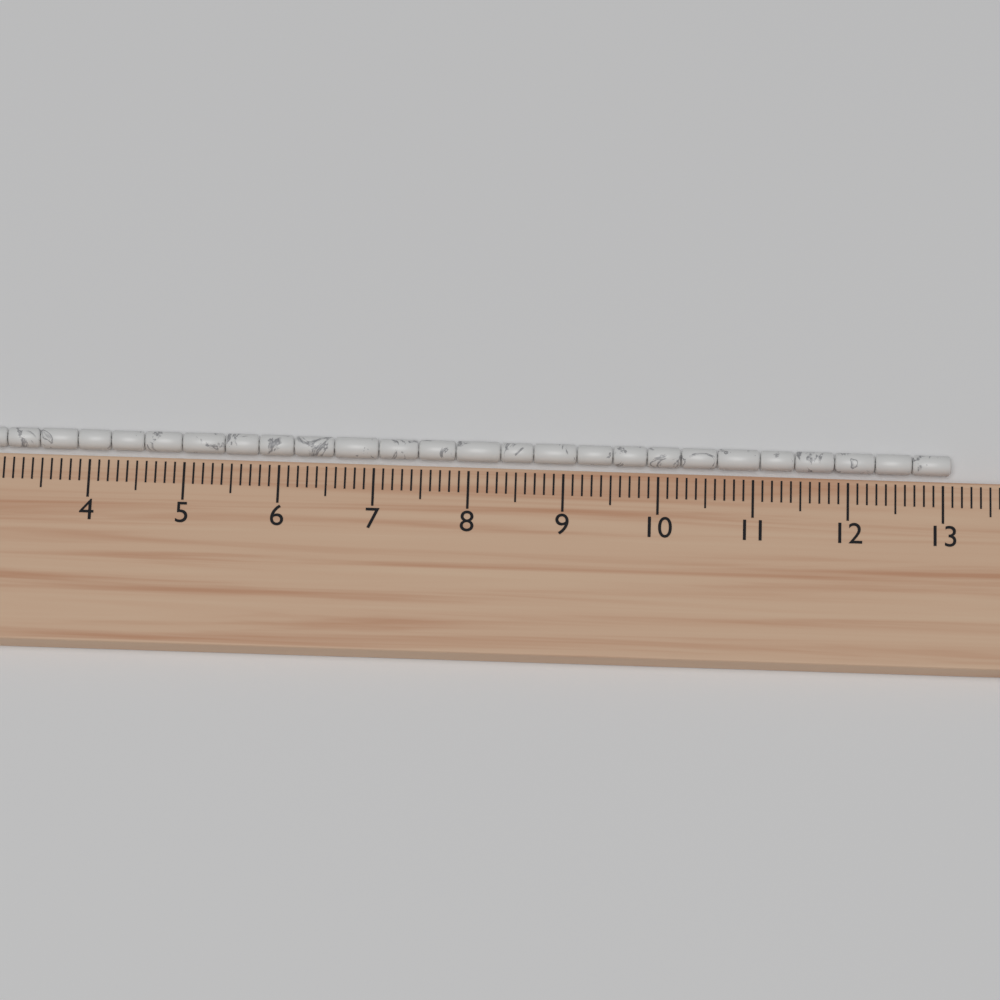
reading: 13.1 cm
